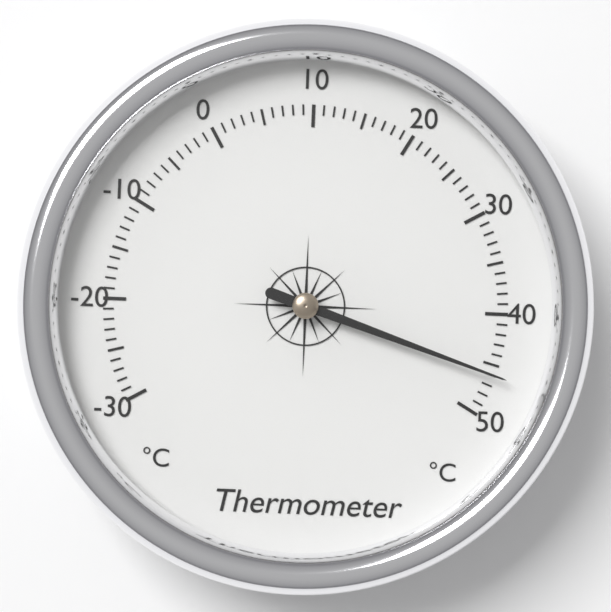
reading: 46 °C
